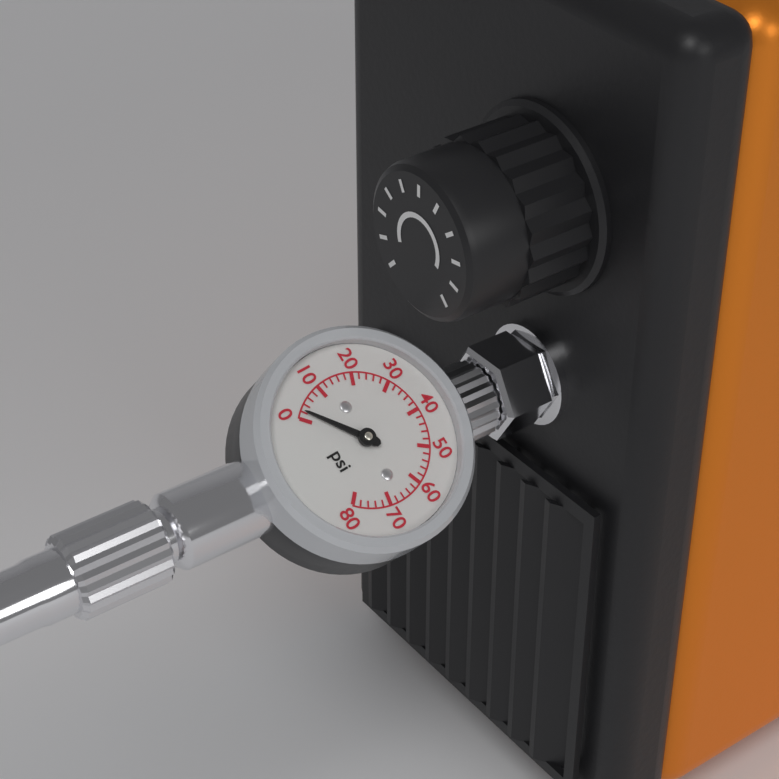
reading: 2 psi
